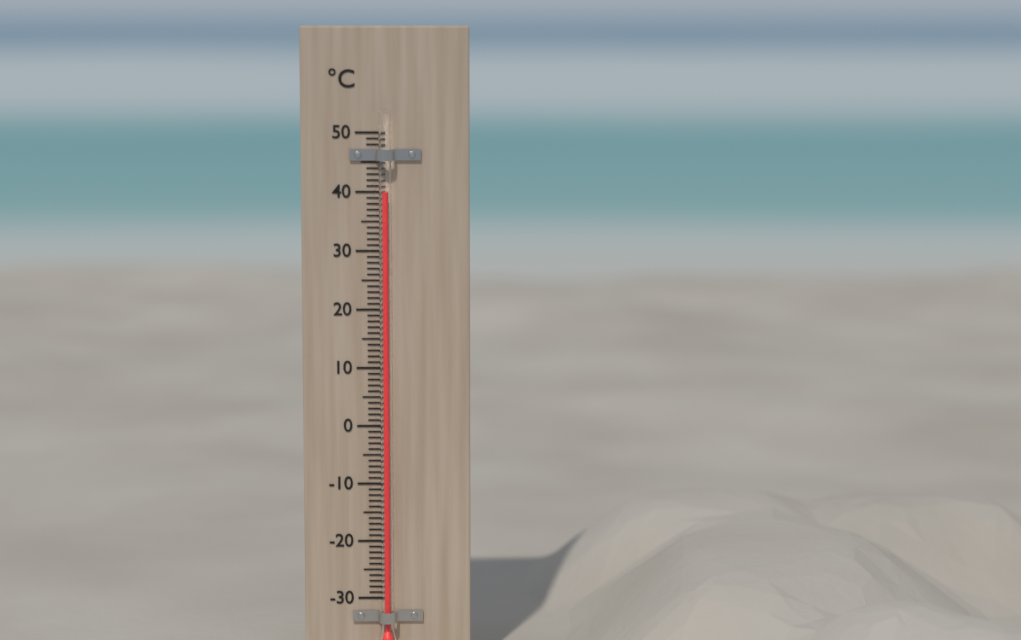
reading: 40 °C
